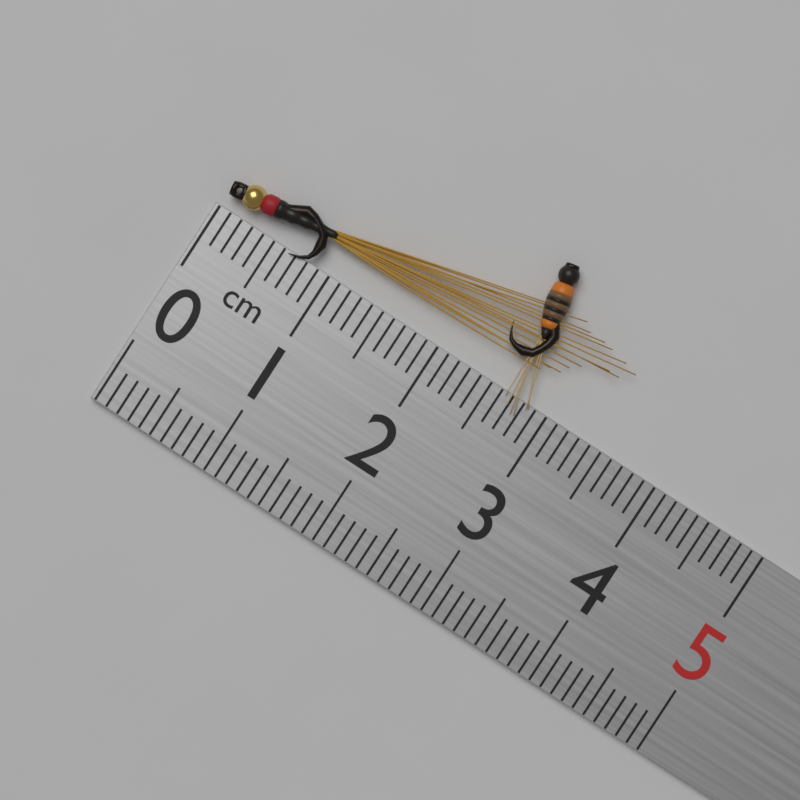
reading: 3.4 cm
